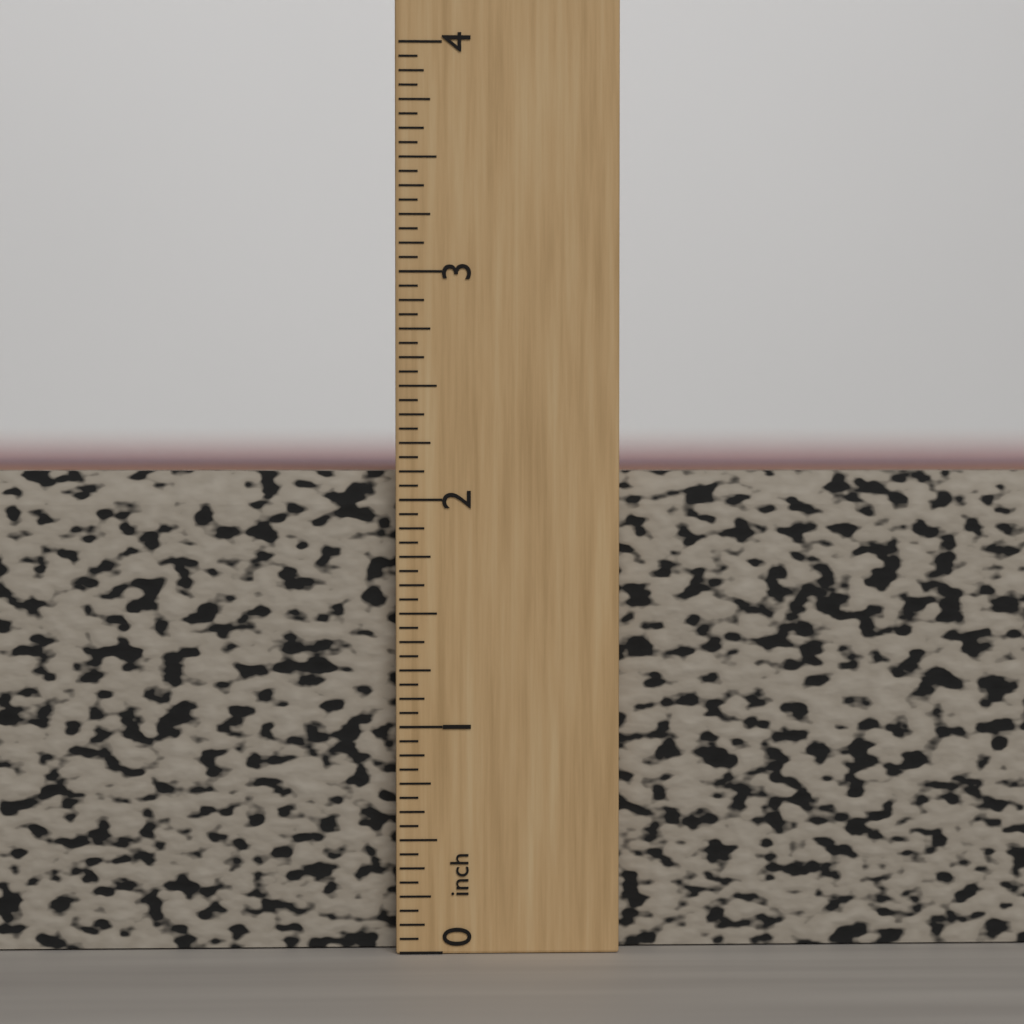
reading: 2.1250 inch
